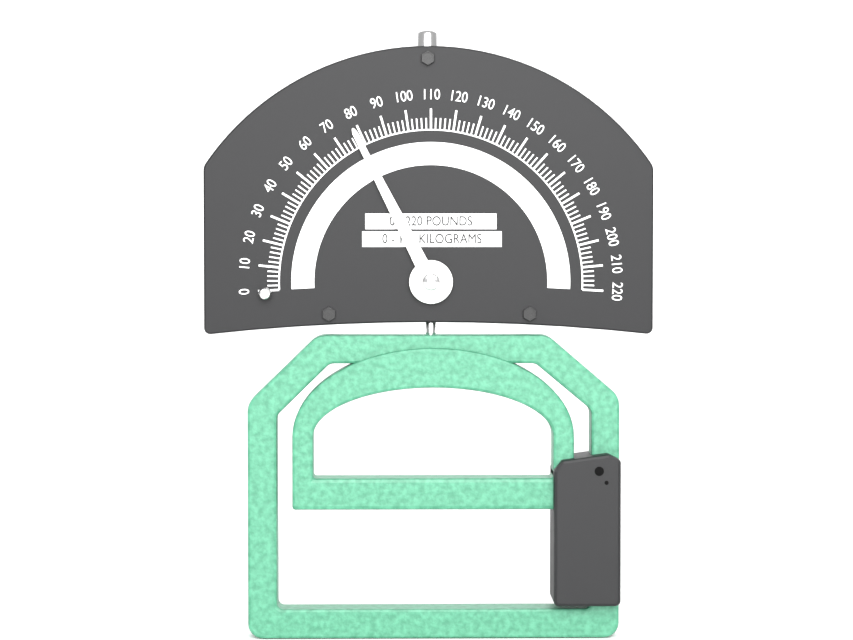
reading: 78 lb
